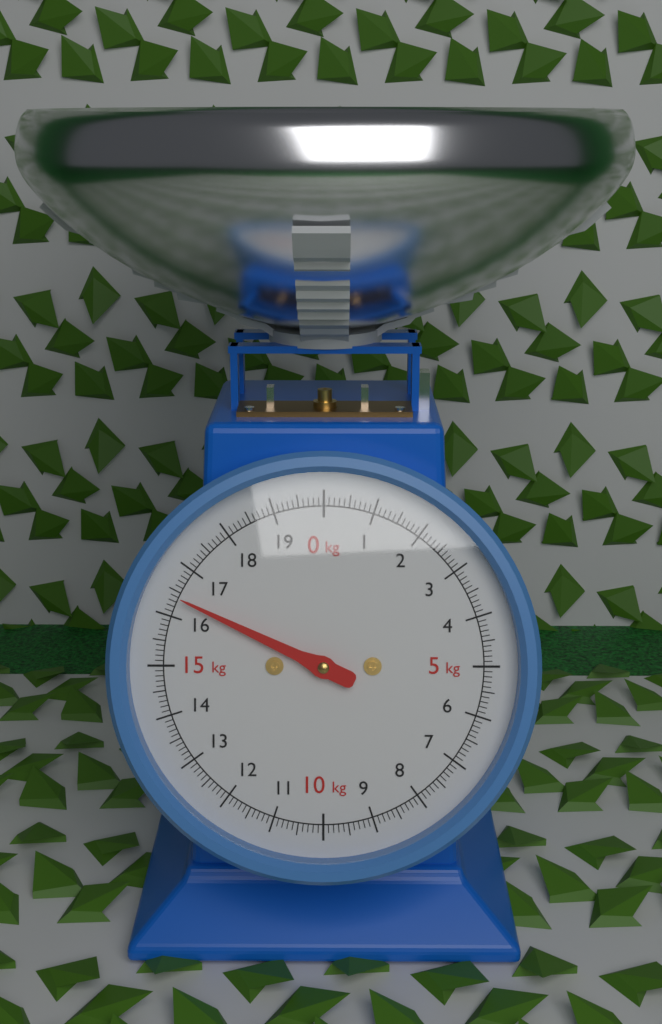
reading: 16.4 kg
